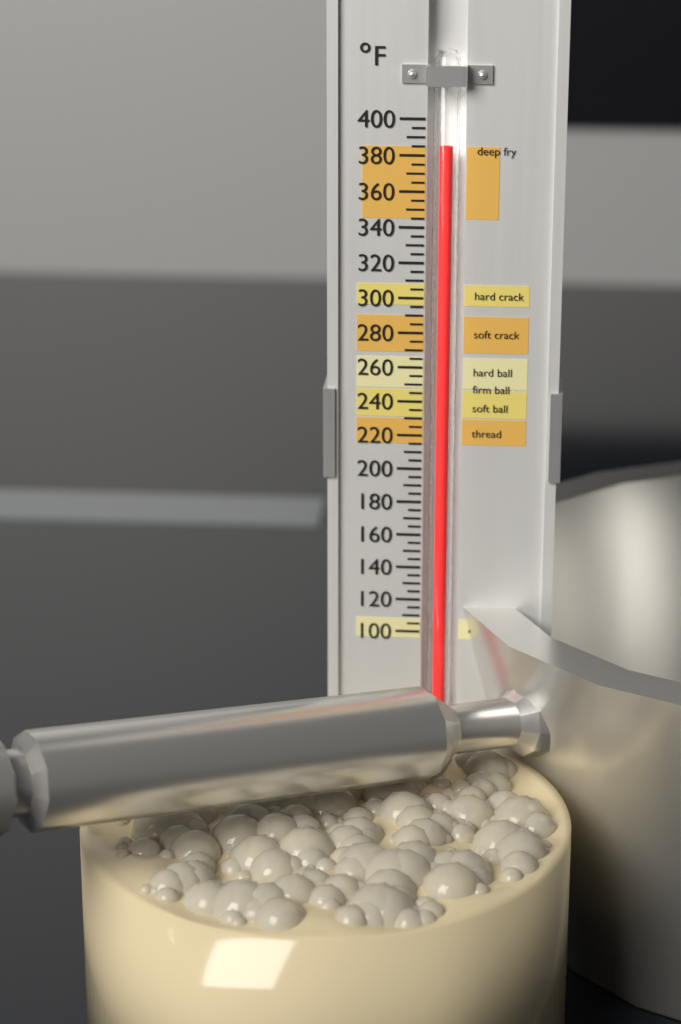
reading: 385 °F
